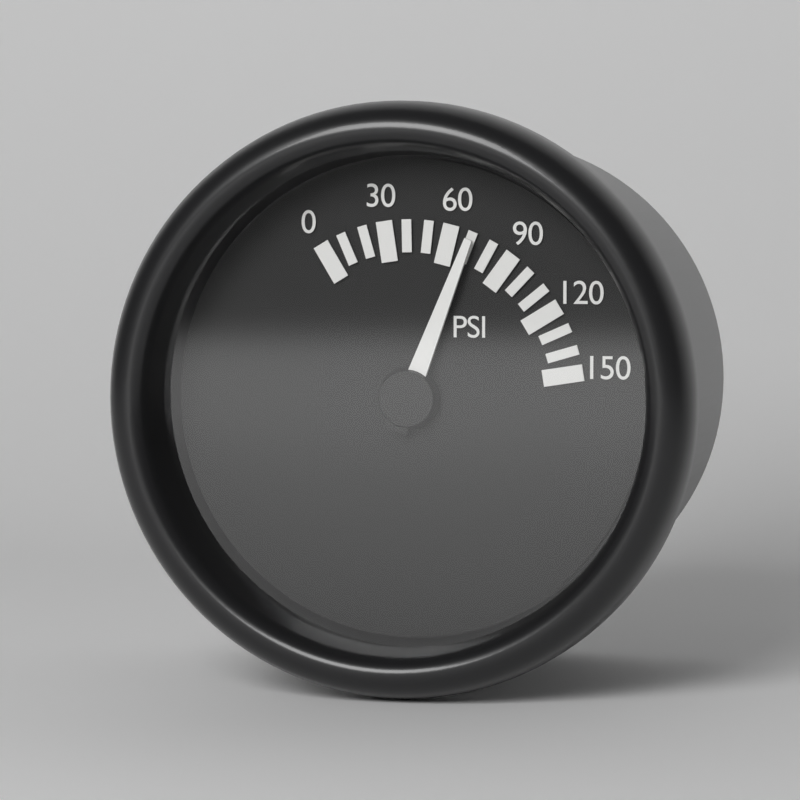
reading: 70 psi
